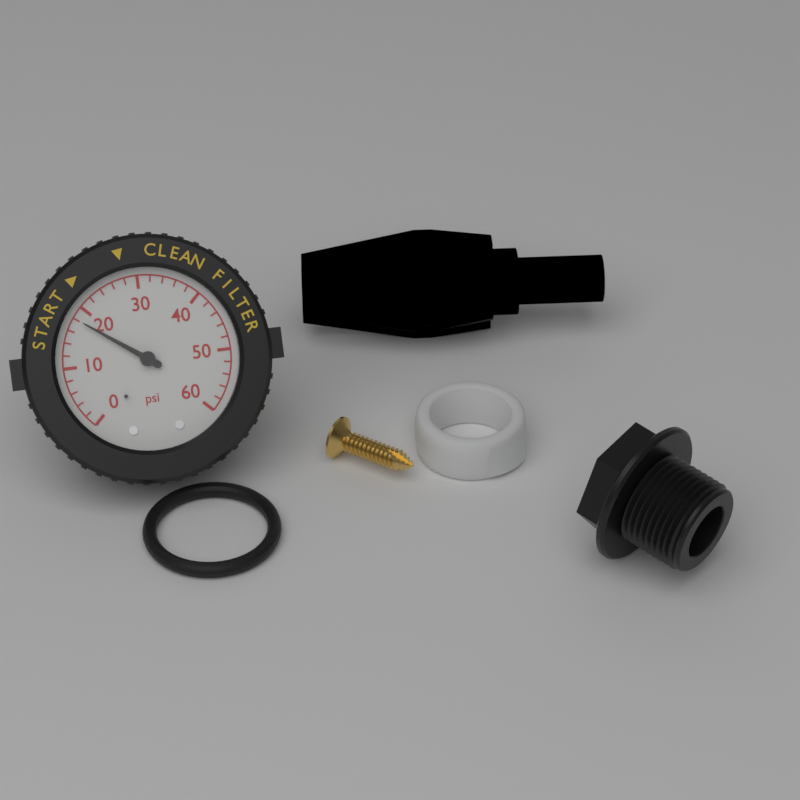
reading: 18 psi
